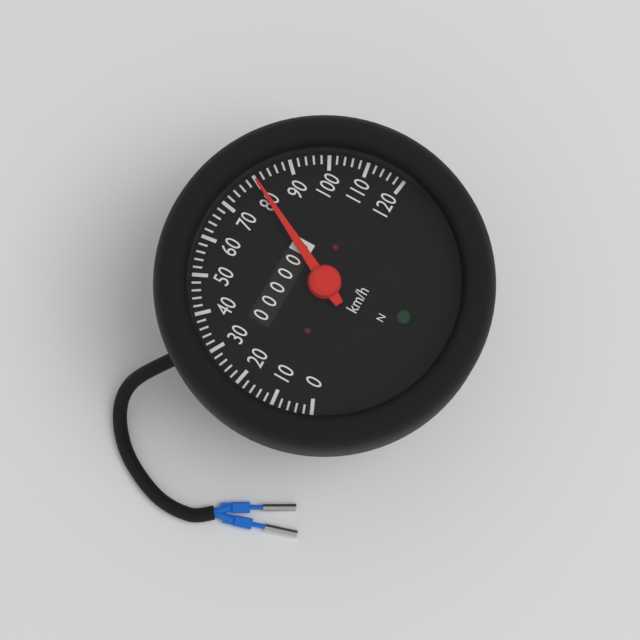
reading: 80 km/h
